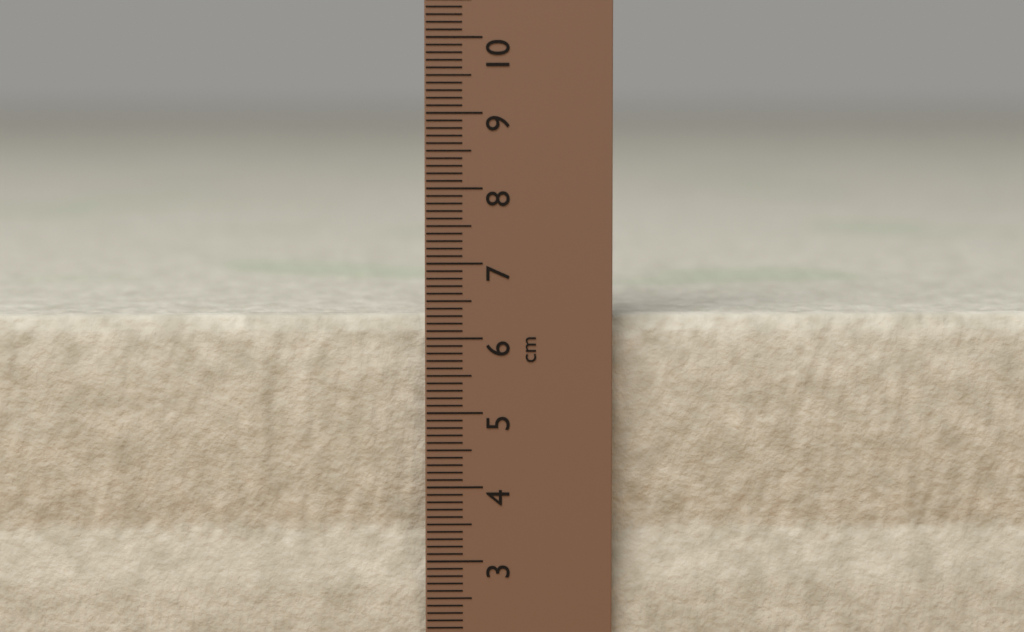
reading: 6.3 cm
